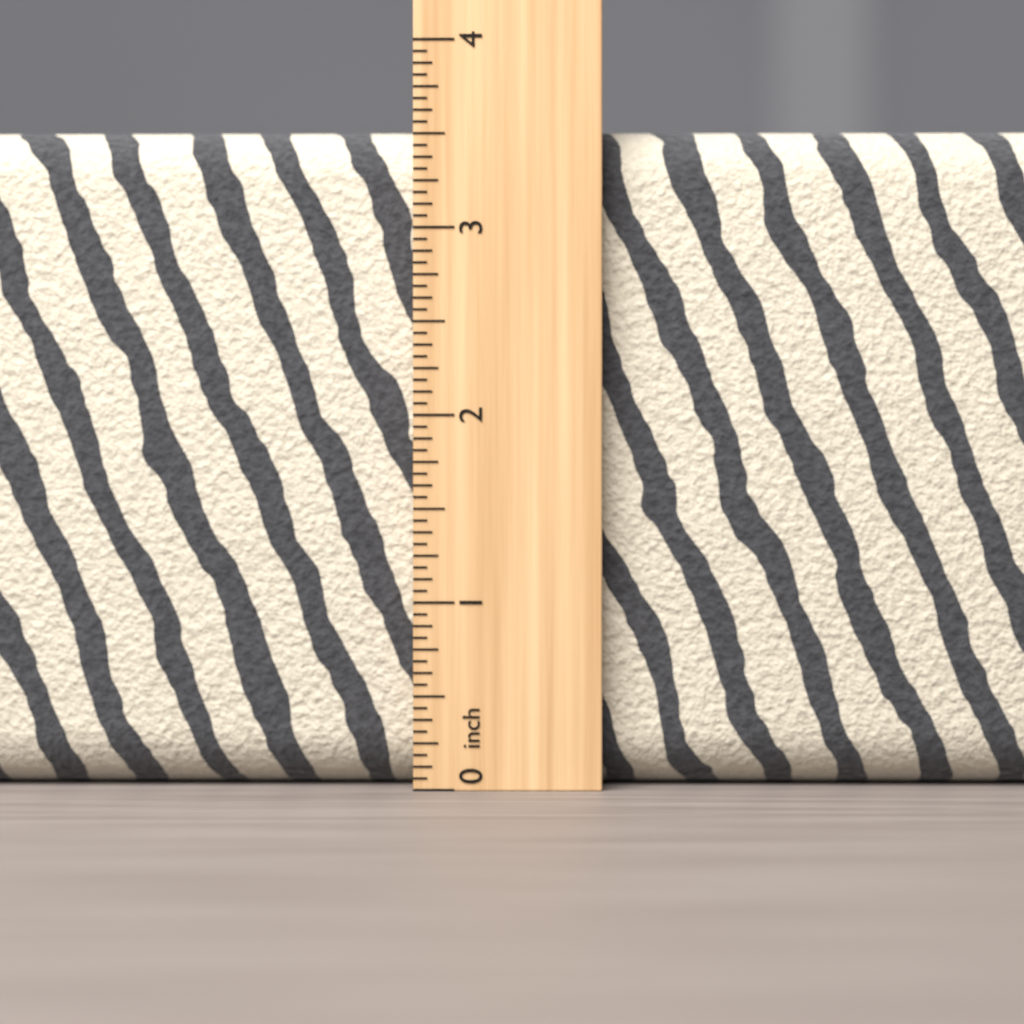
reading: 3.5625 inch
